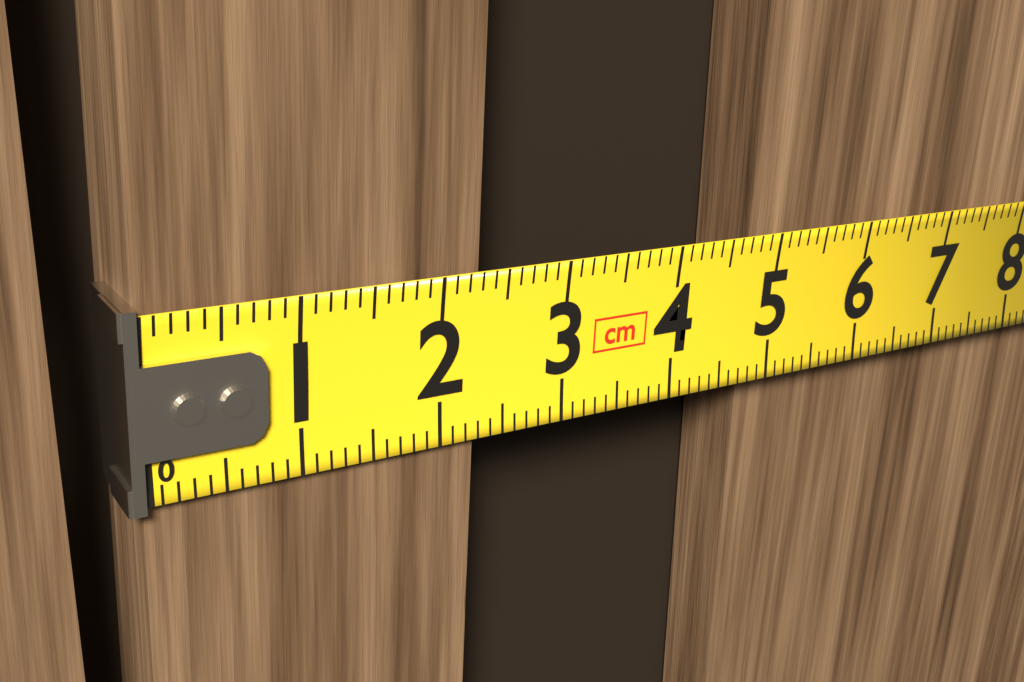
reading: 2.3 cm
